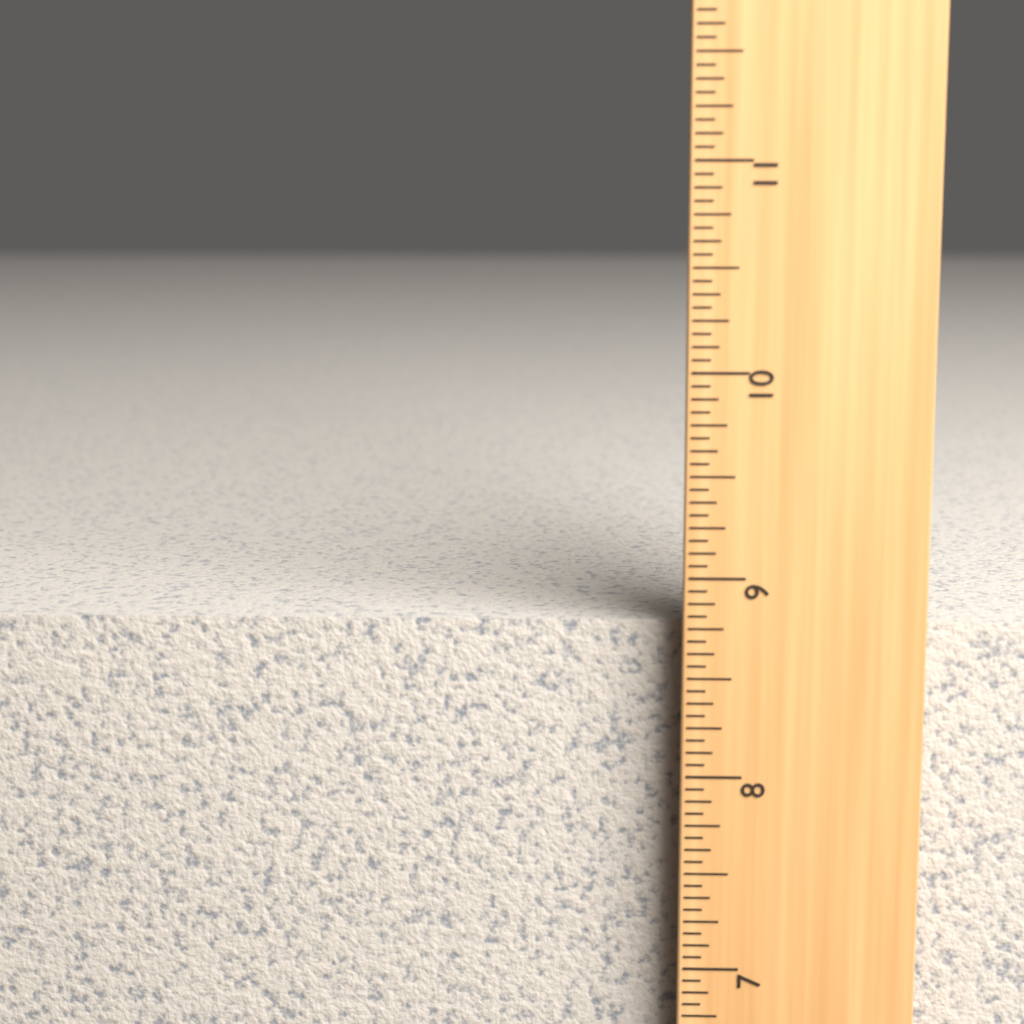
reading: 8.7500 in
